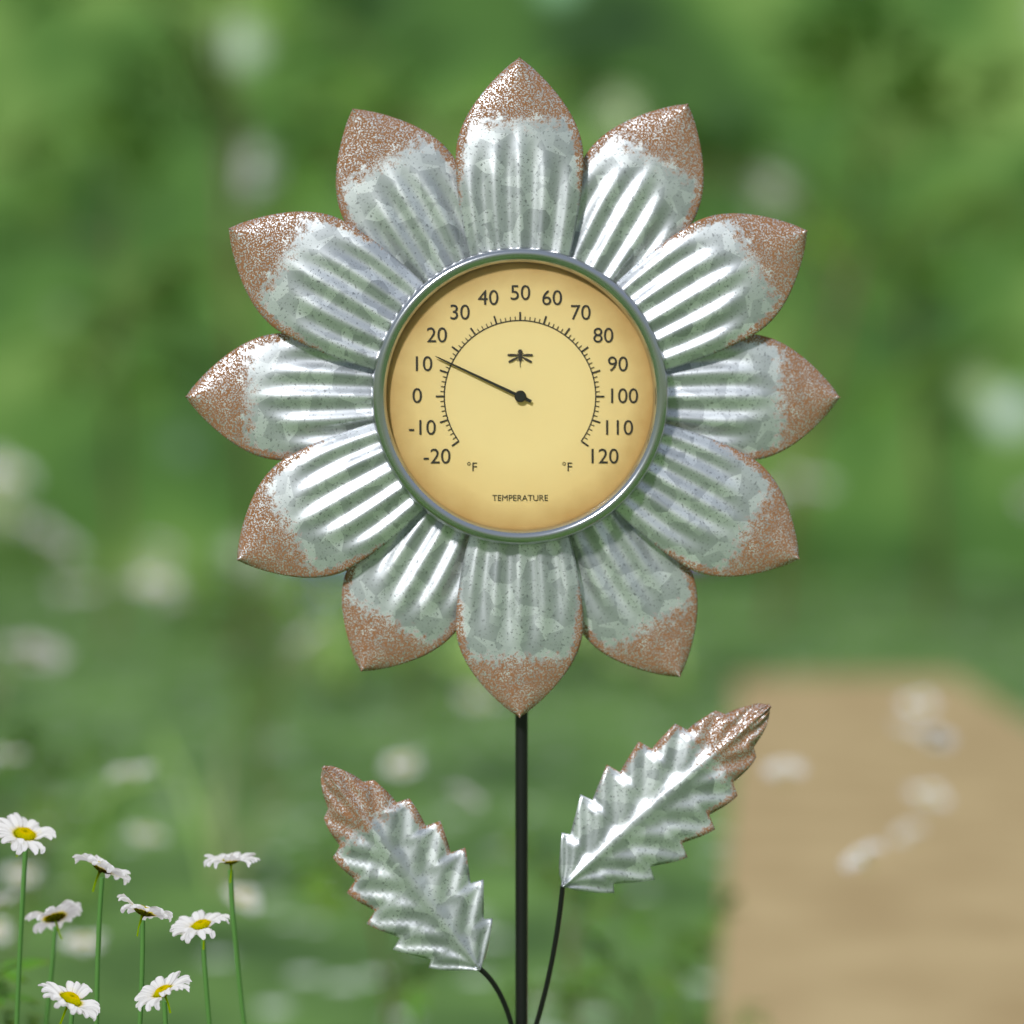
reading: 14 °F
